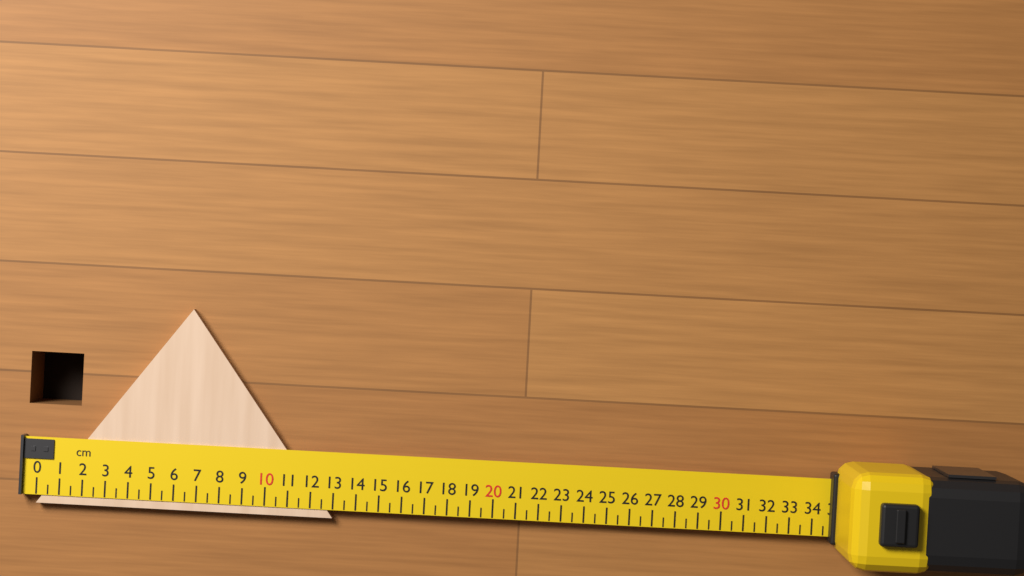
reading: 13.0 cm
